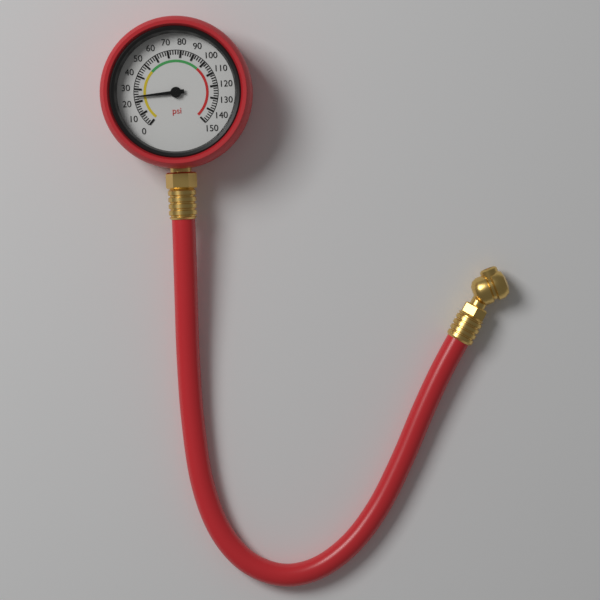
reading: 24 psi
